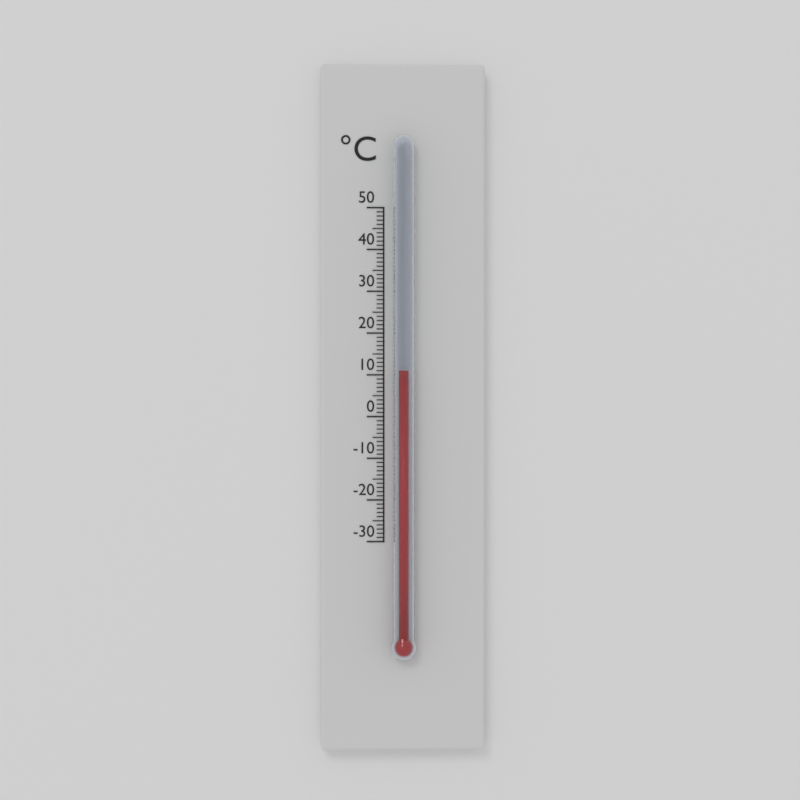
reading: 11 °C
